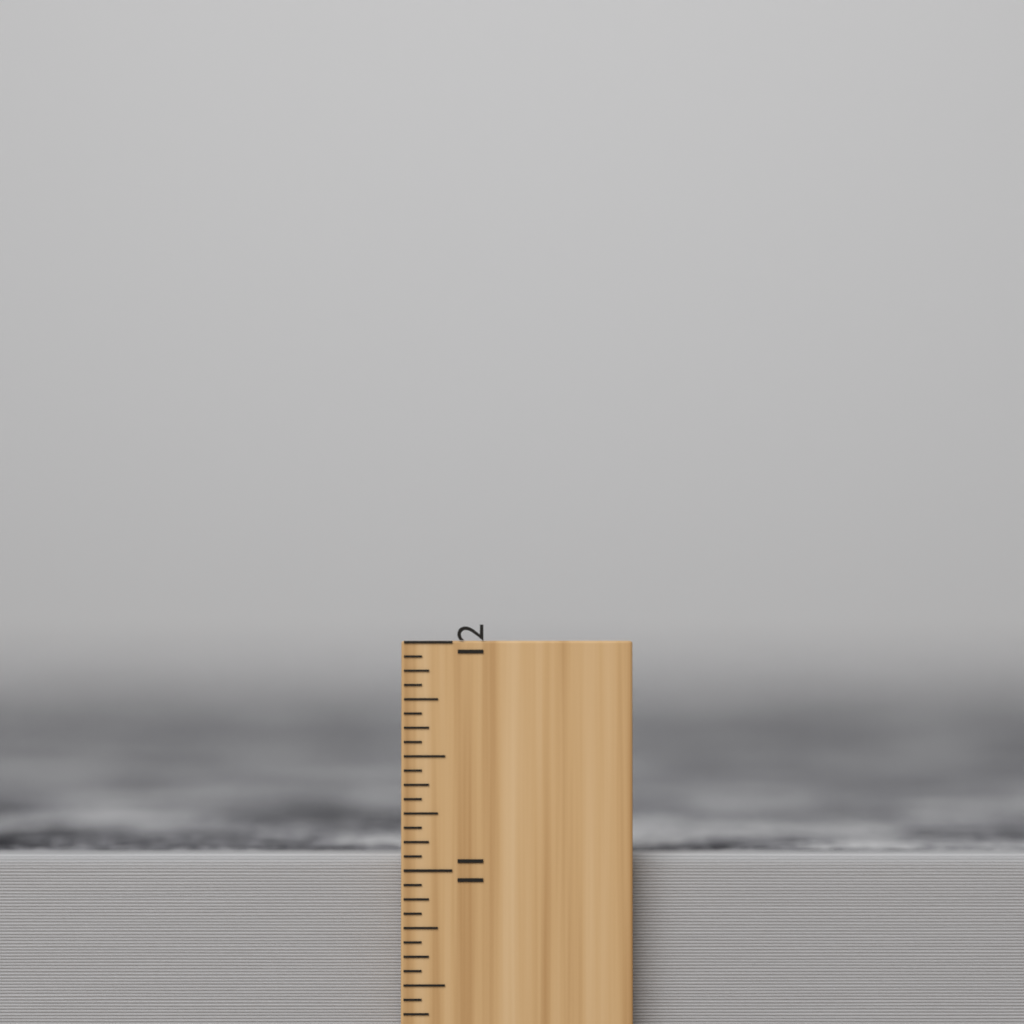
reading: 11.0625 inch
